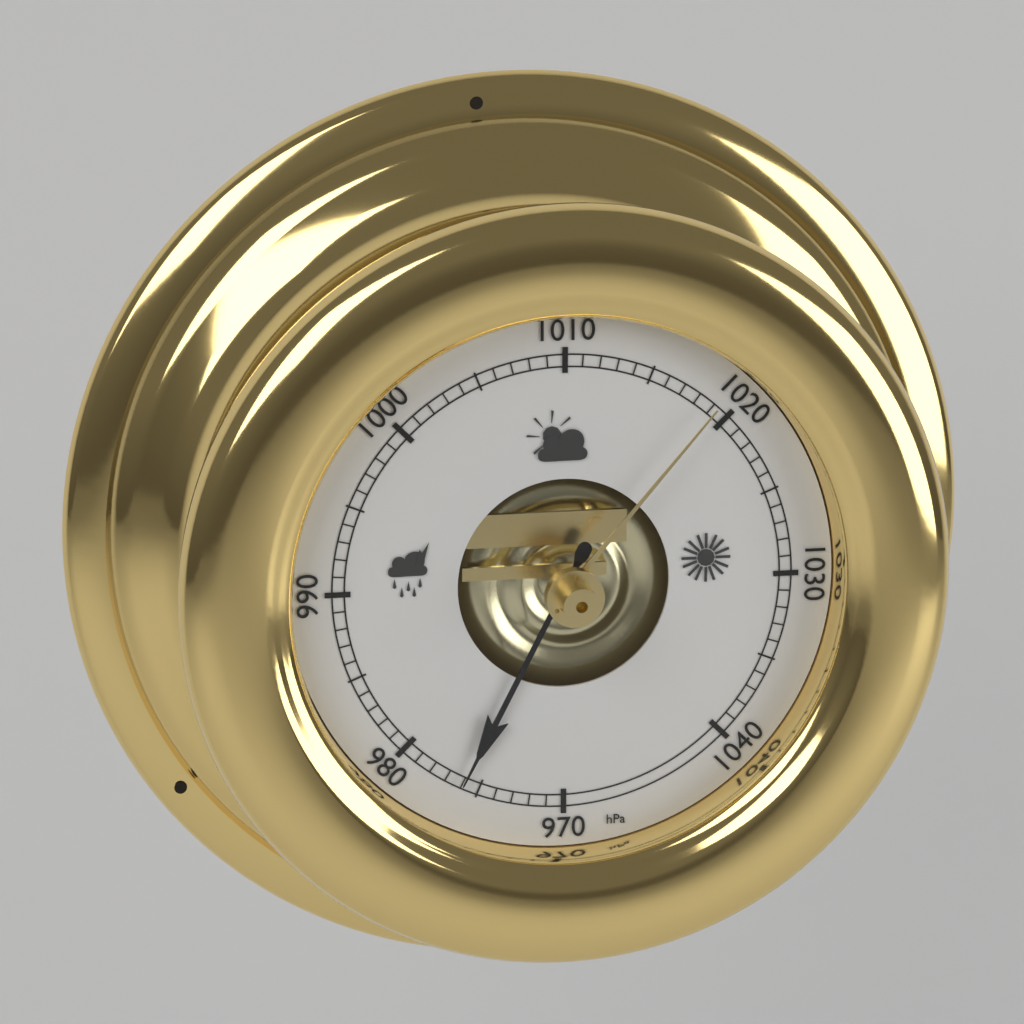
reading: 976 hPa
